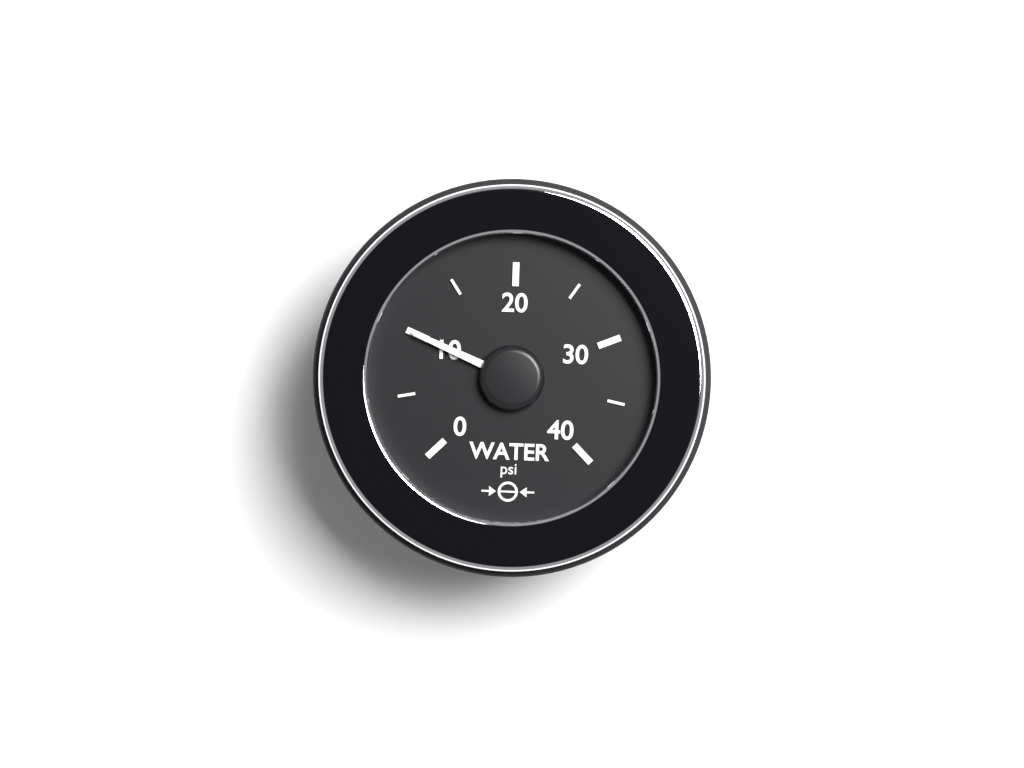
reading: 10 psi
